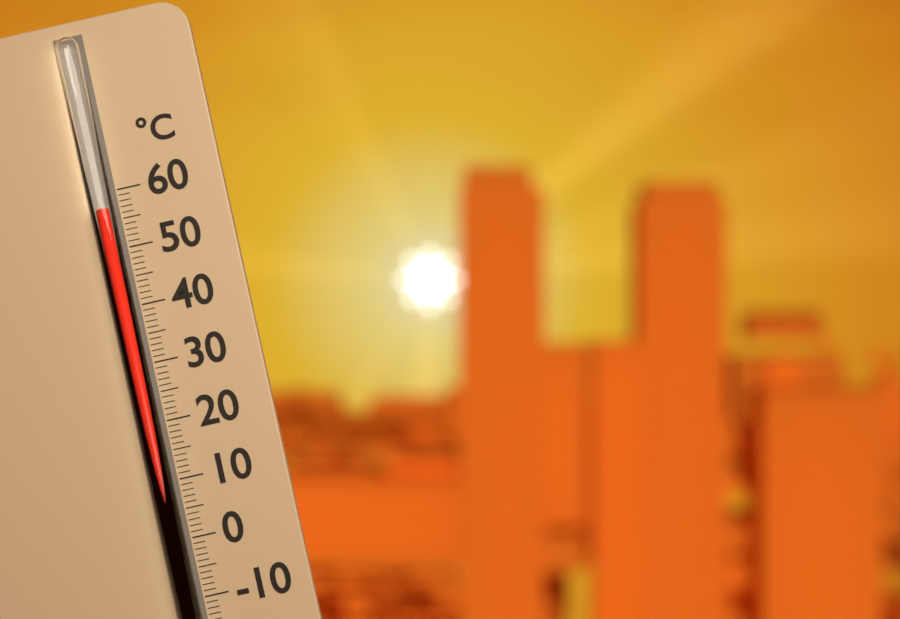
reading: 57 °C
